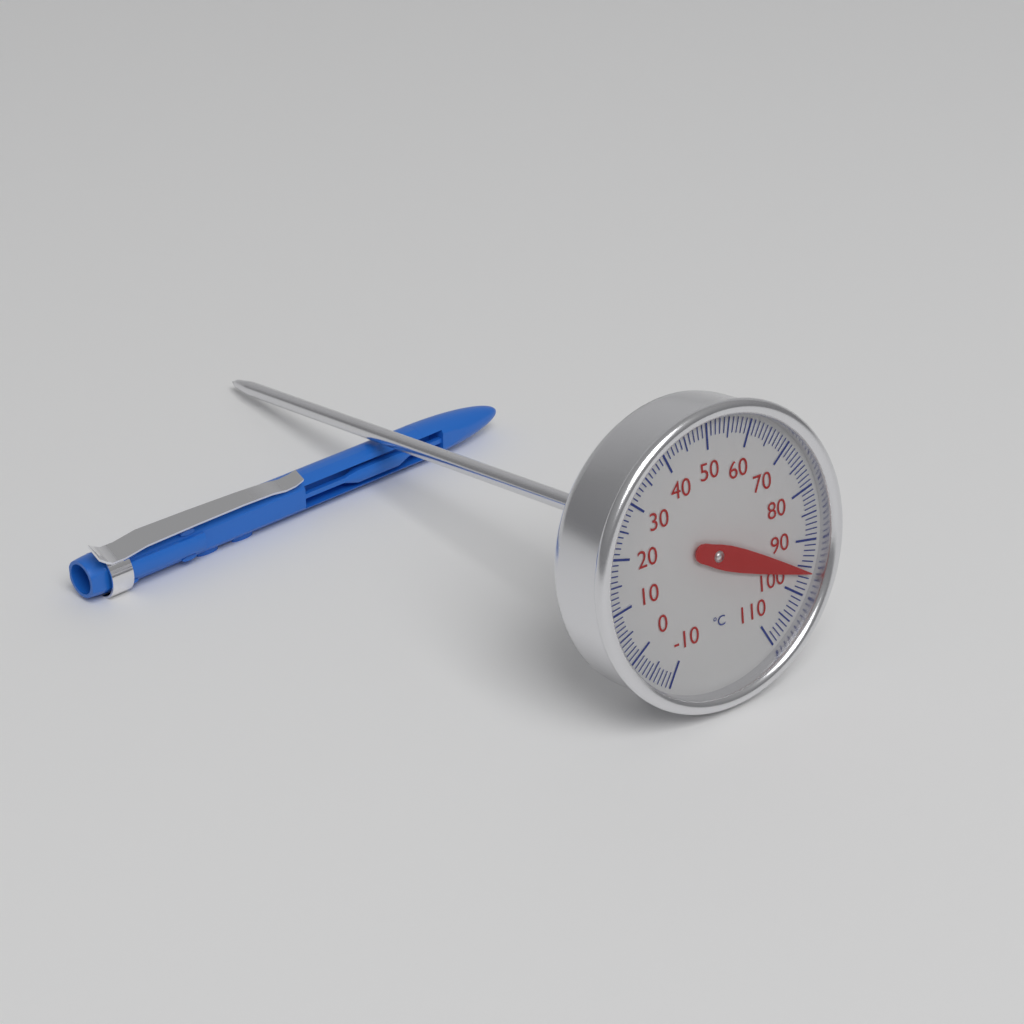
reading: 96 °C
